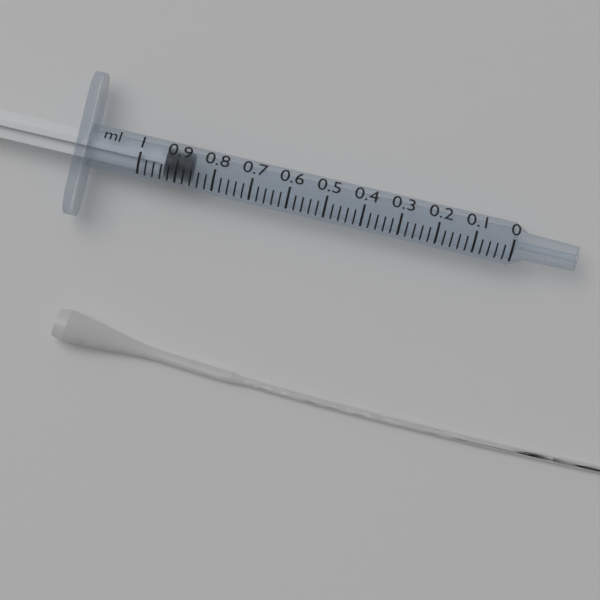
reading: 0.86 ml
